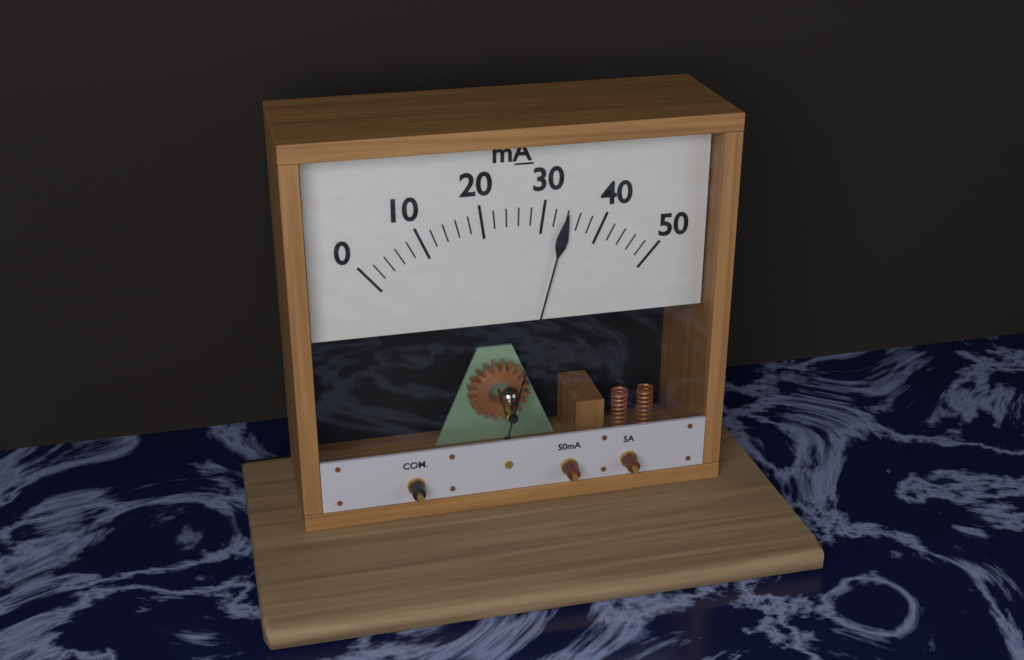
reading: 34 mA
